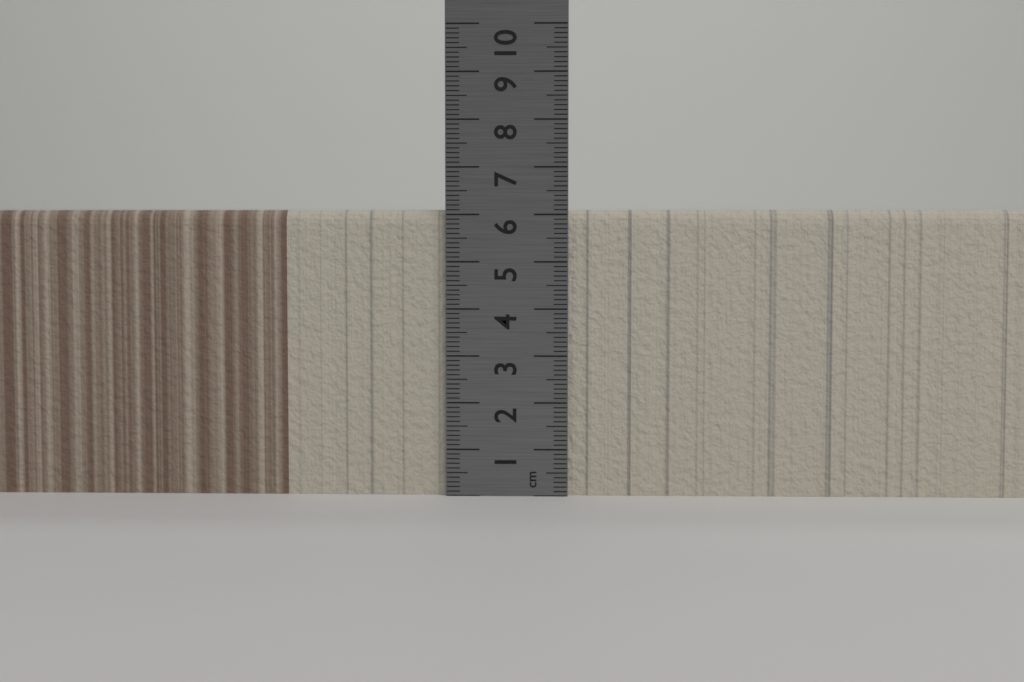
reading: 6.1 cm
